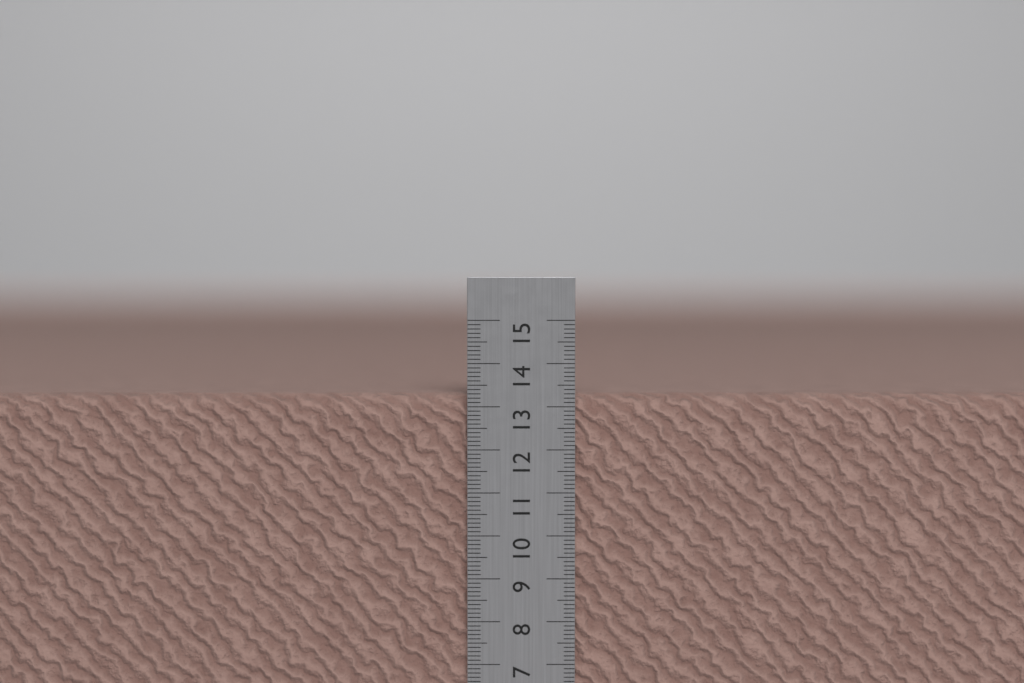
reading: 13.3 cm
